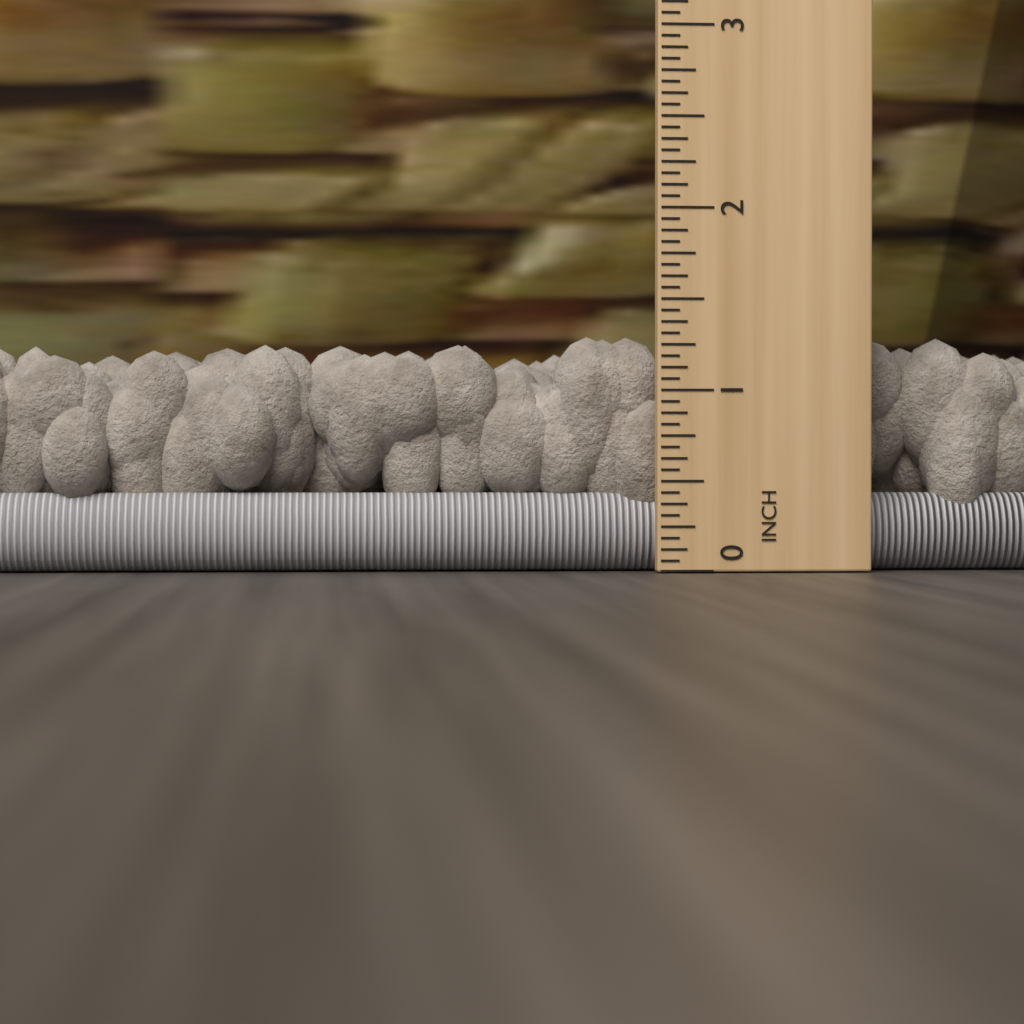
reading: 1.3125 in
